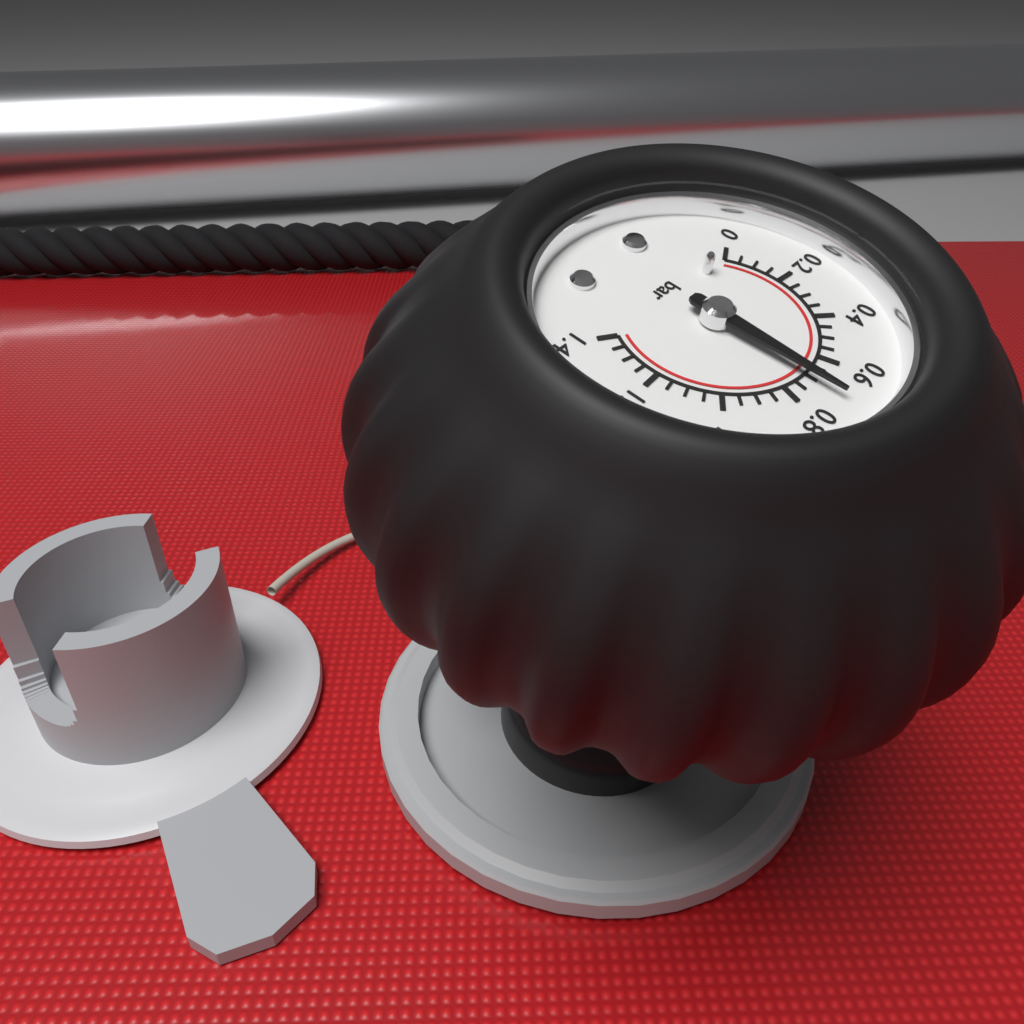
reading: 0.70 bar
